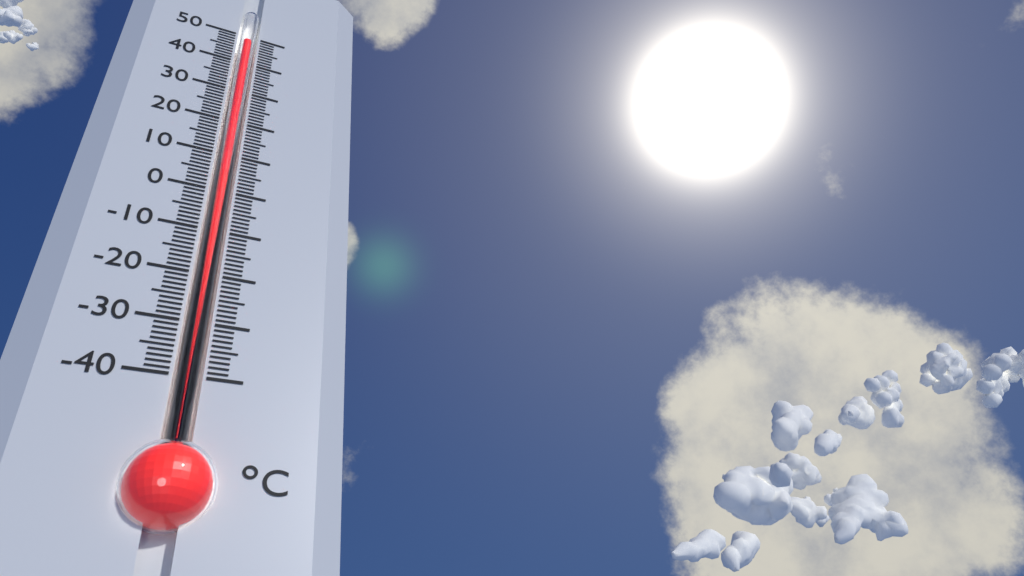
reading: 48 °C
